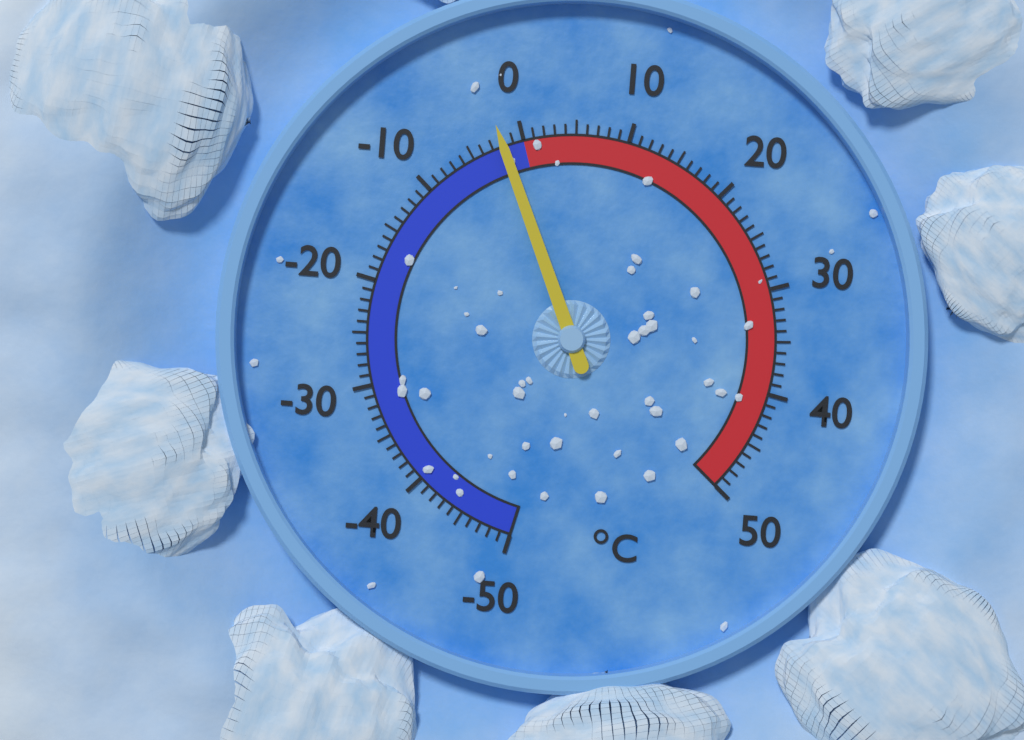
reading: -2 °C
